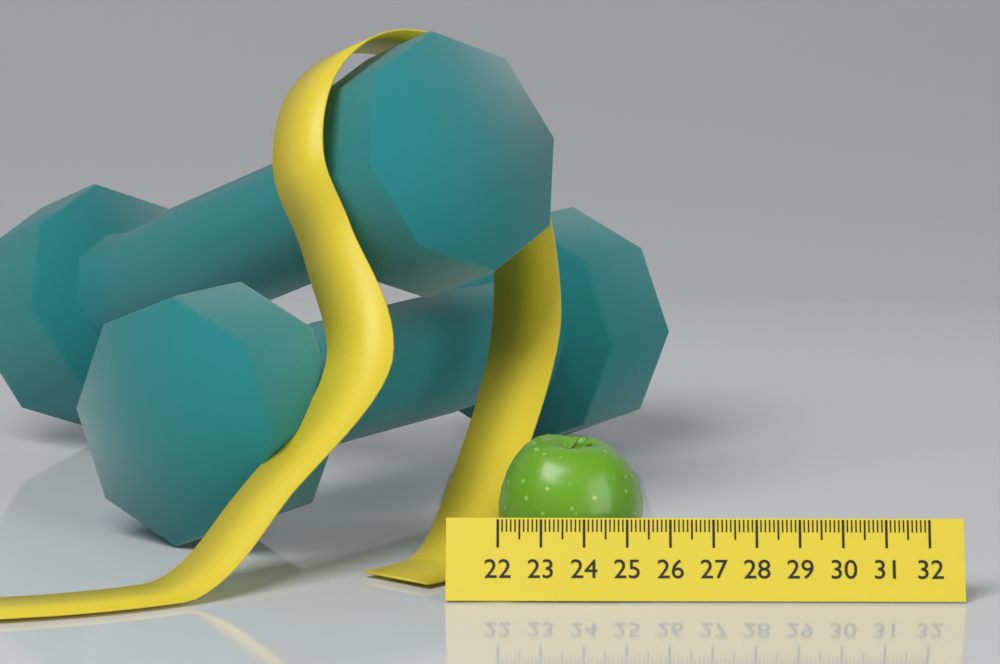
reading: 25.4 (no unit)
